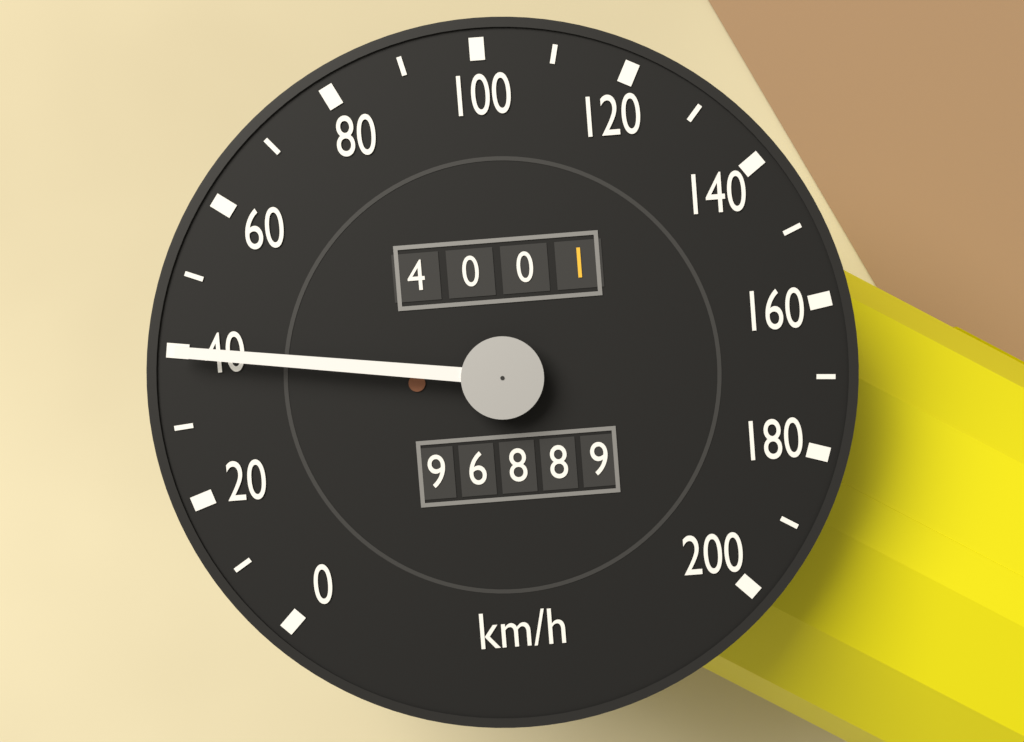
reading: 40 km/h
